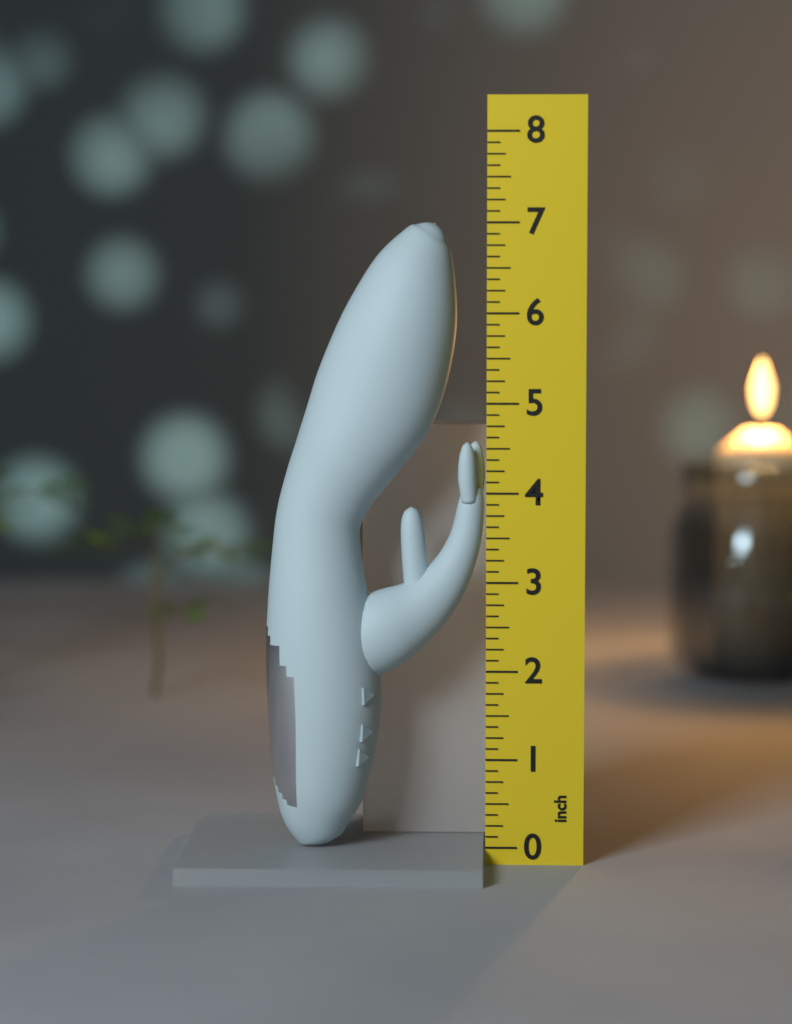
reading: 7.000 inch
